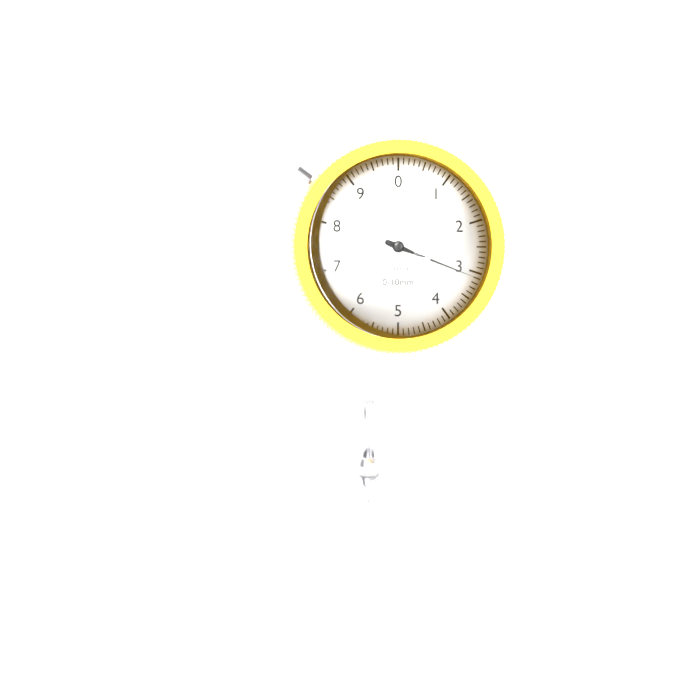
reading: 3.1 mm
